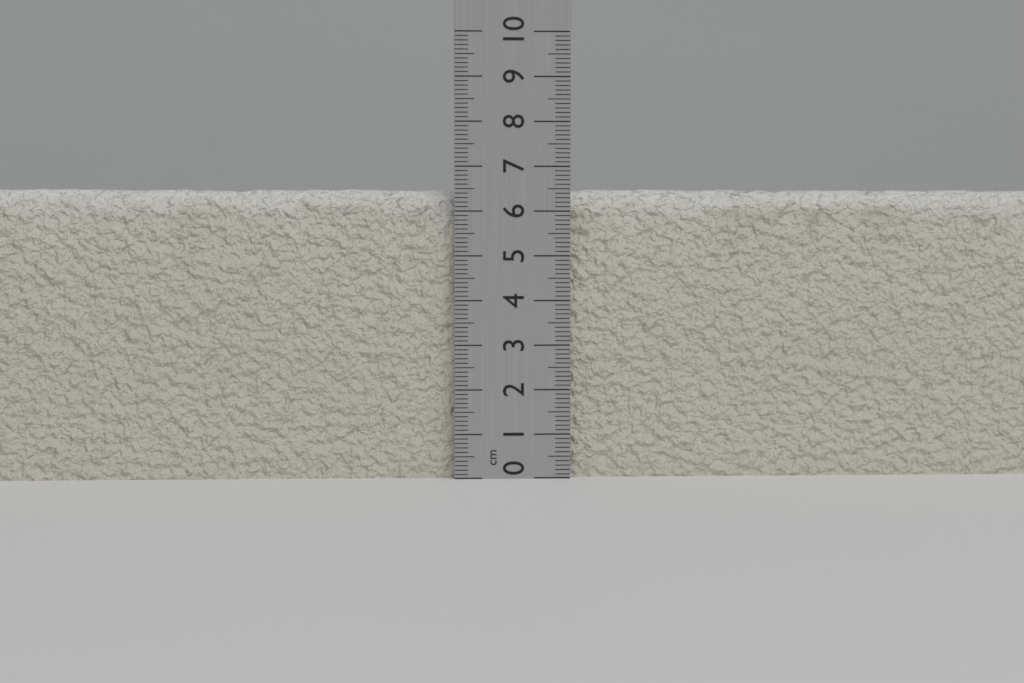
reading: 6.5 cm
